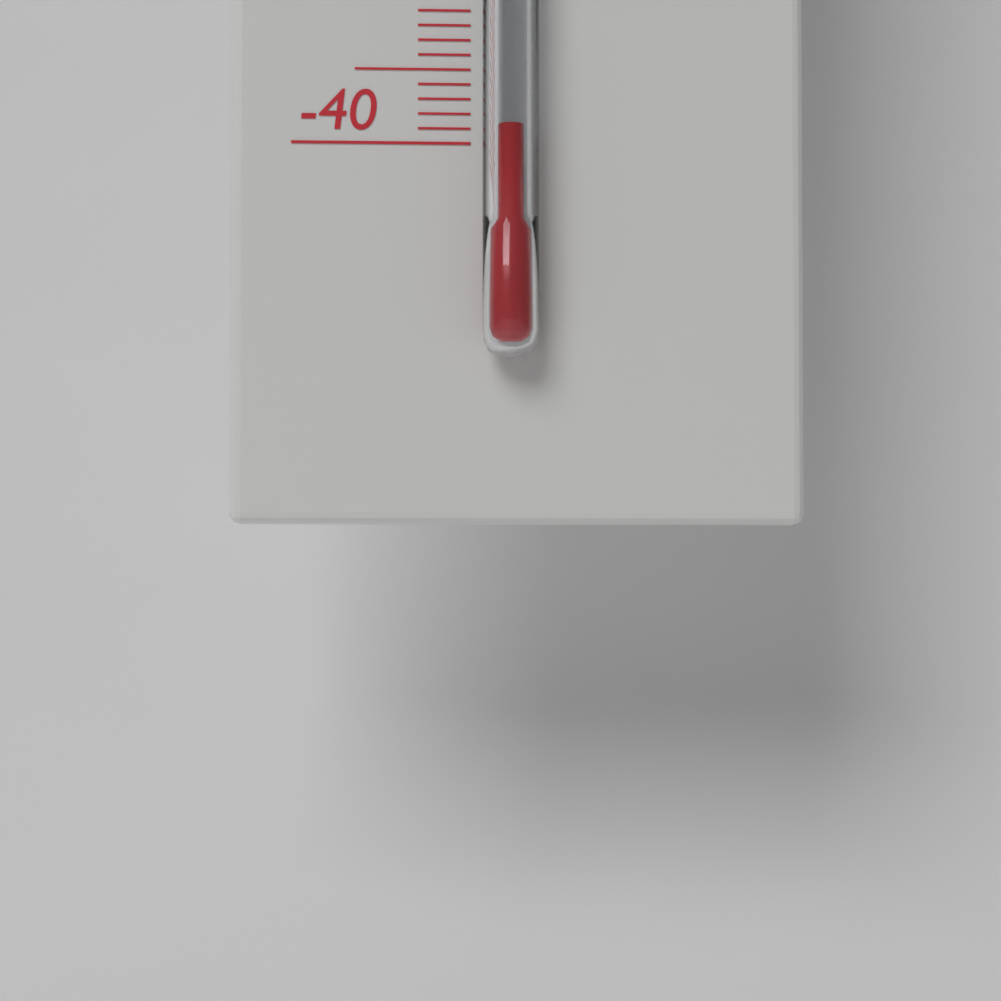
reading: -39 °C
